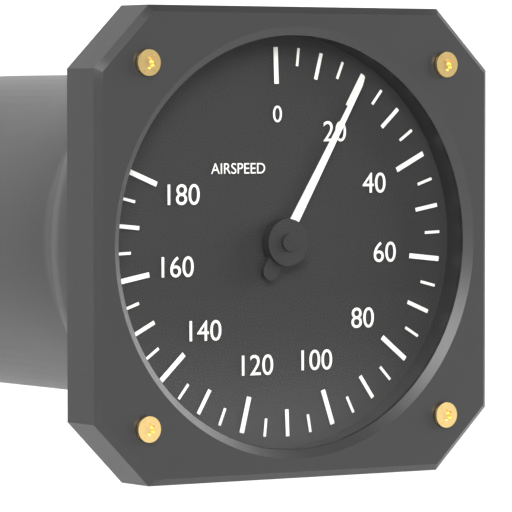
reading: 20 (no unit)
